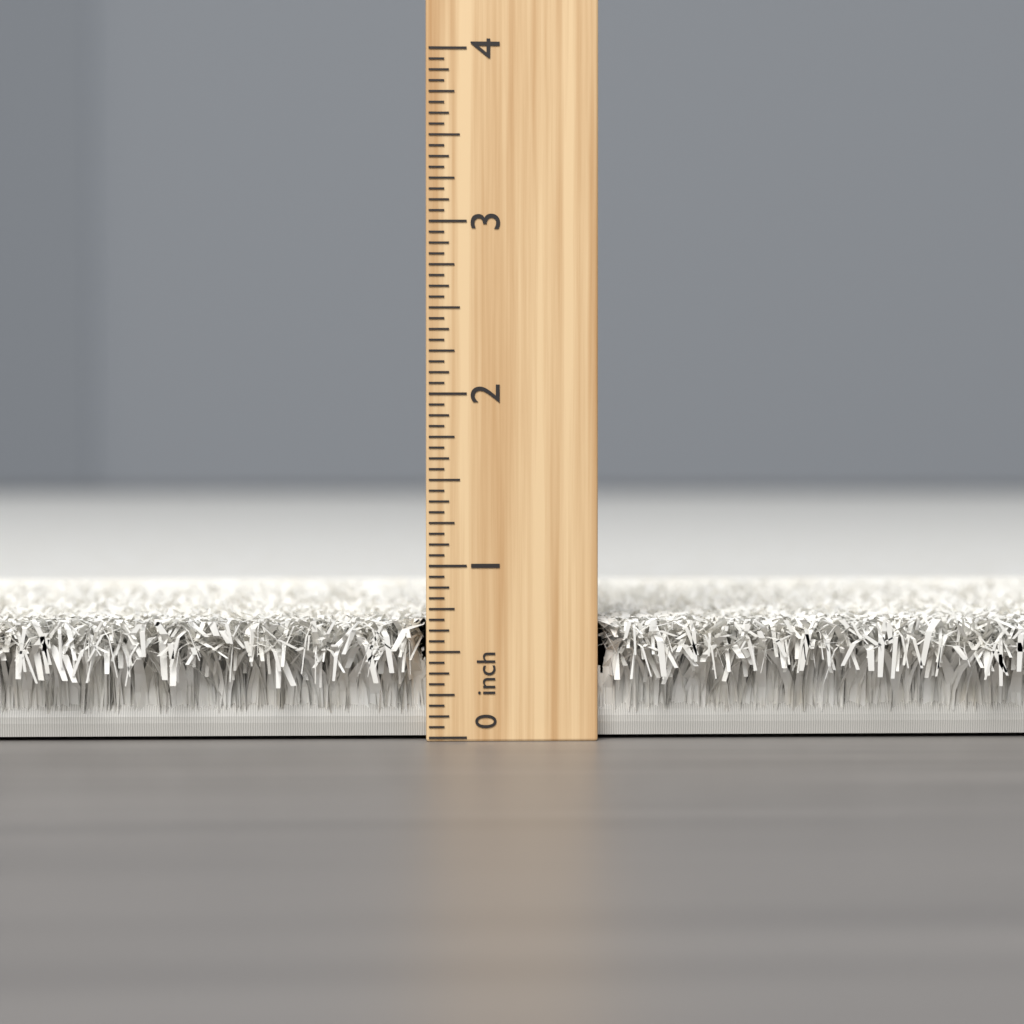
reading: 0.6875 inch
